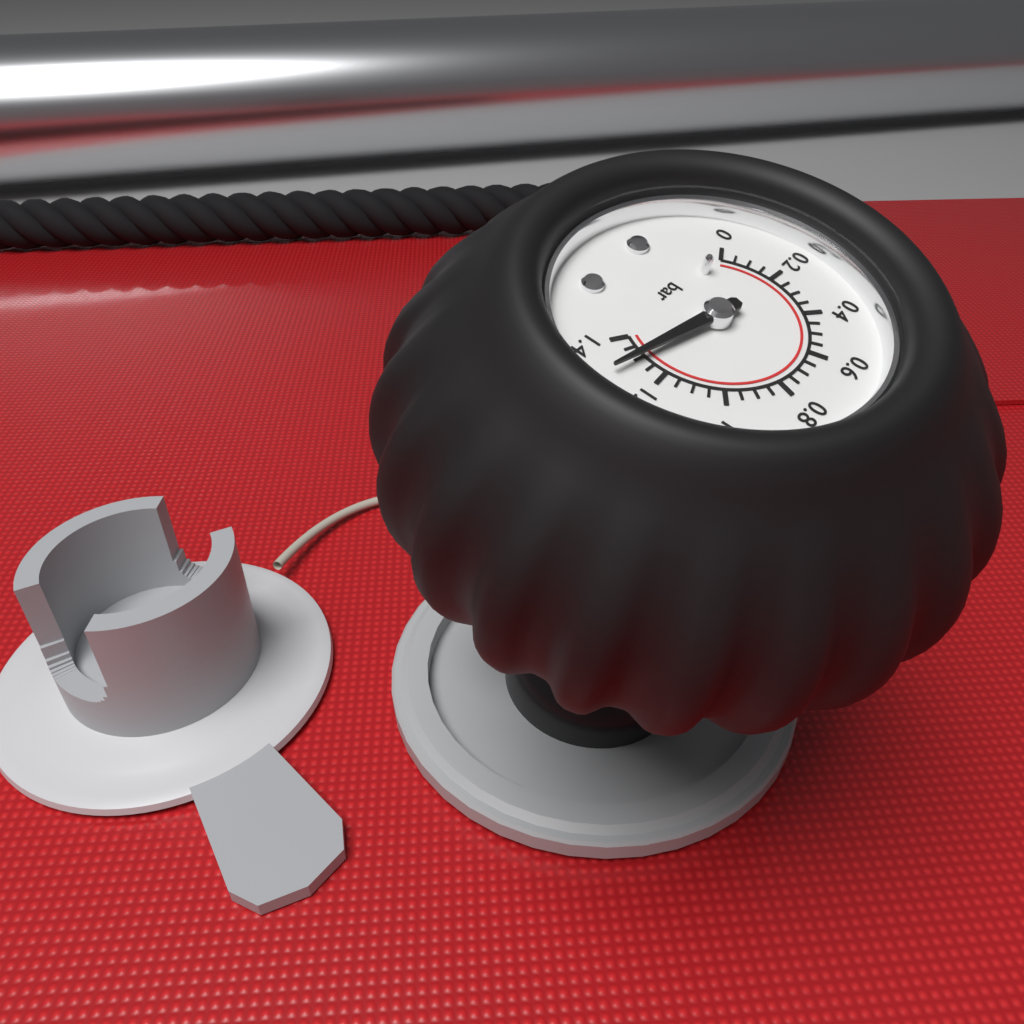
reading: 1.30 bar
